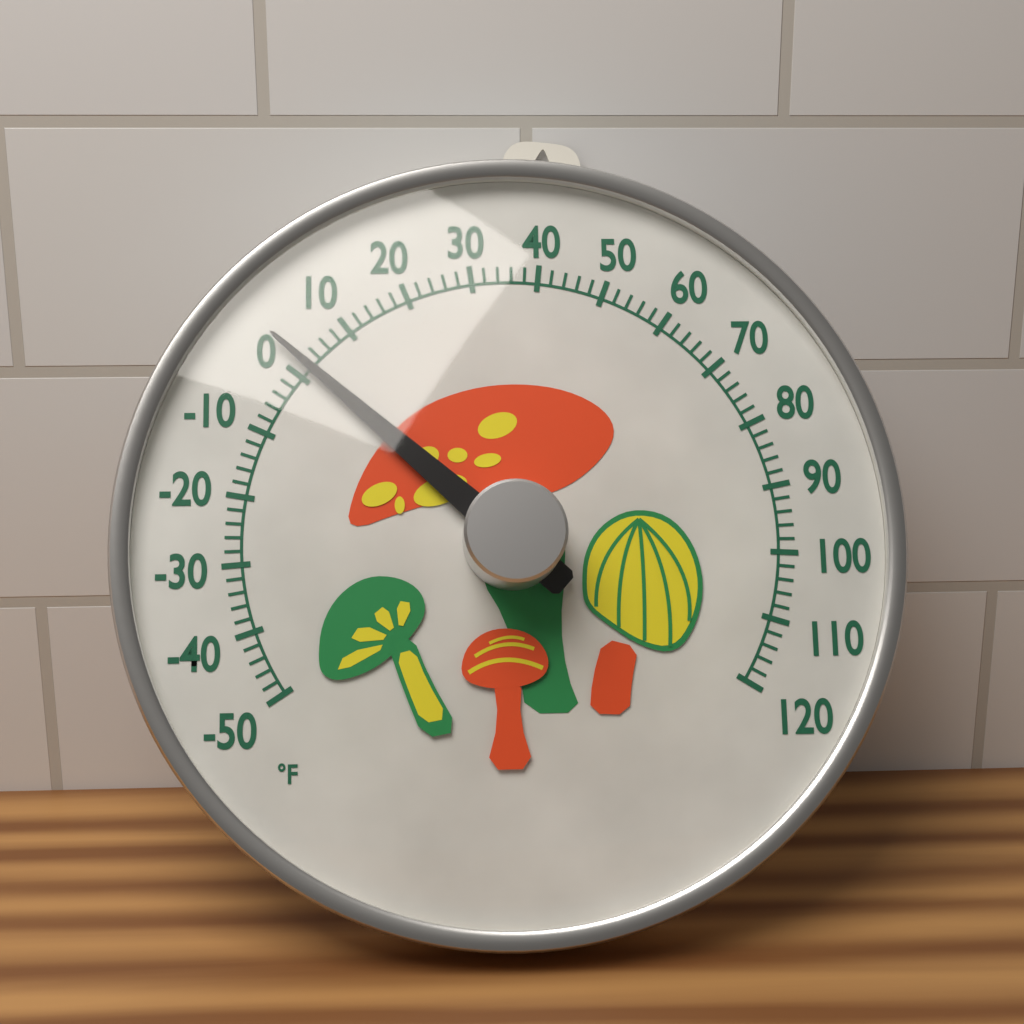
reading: 2 °F
